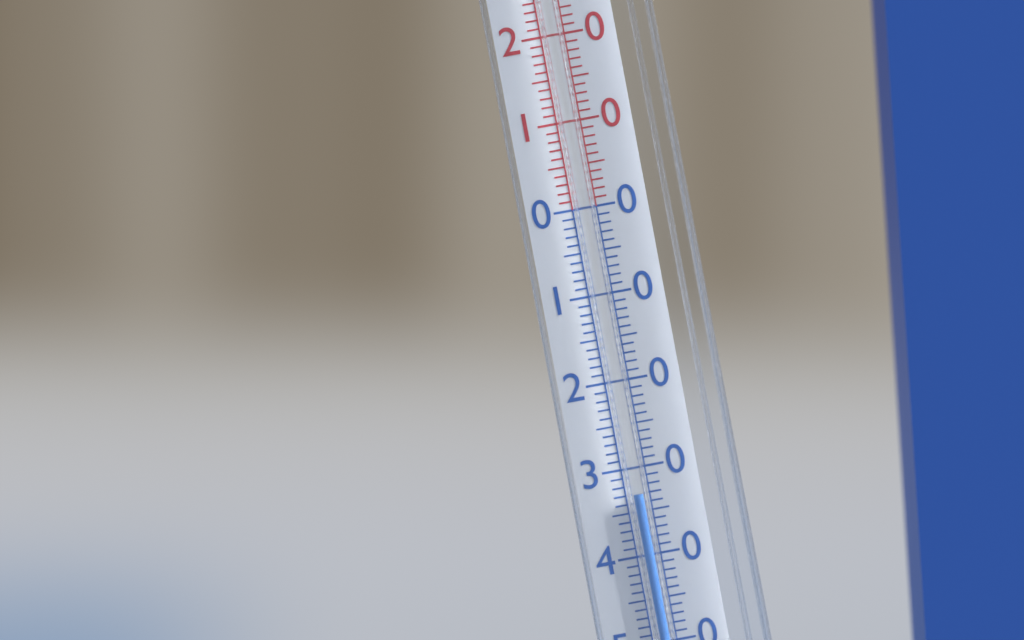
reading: -33 °C
